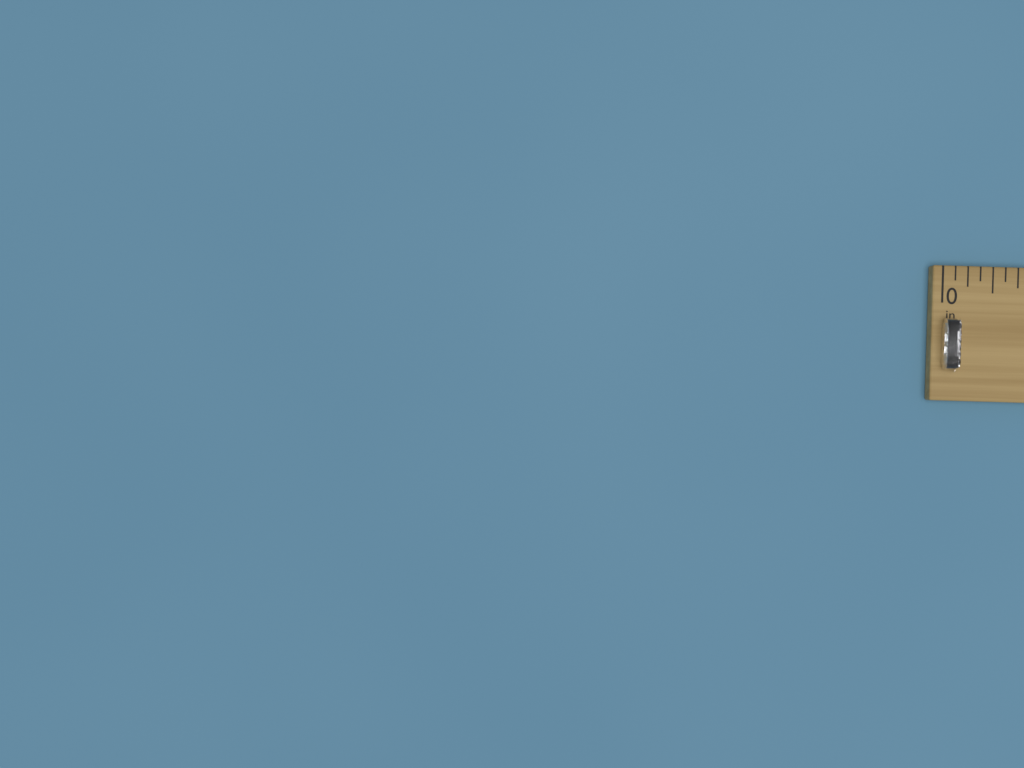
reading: 0.125 in
